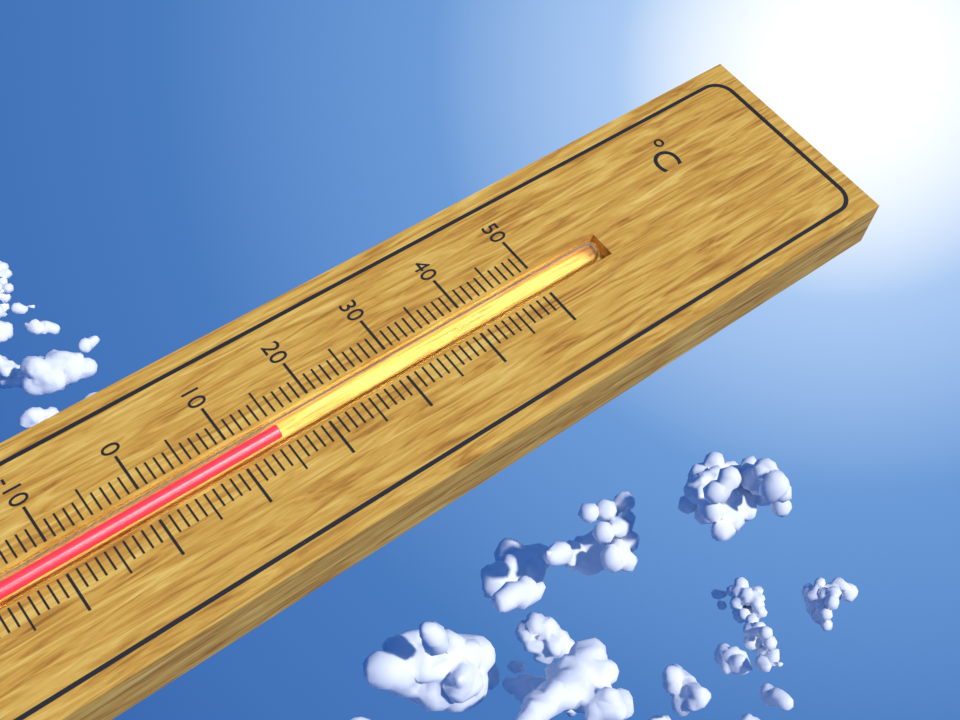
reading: 15 °C
